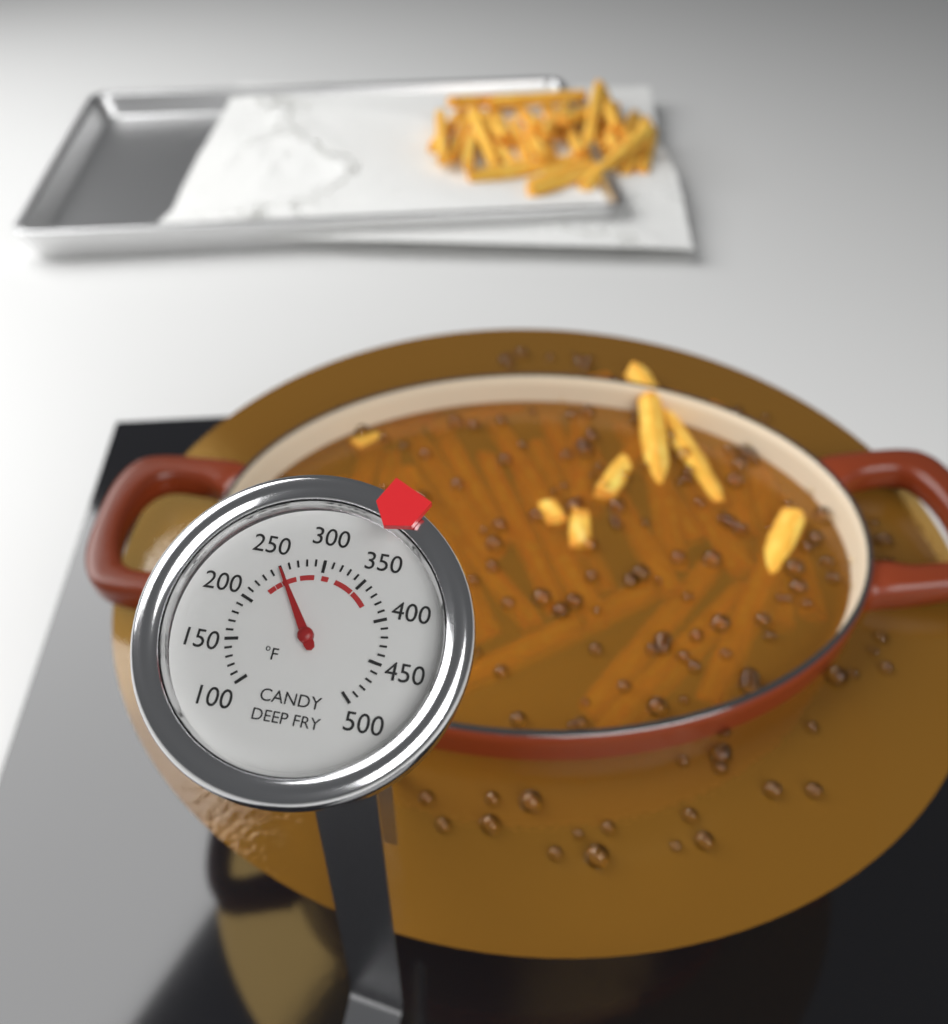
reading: 250 °F
